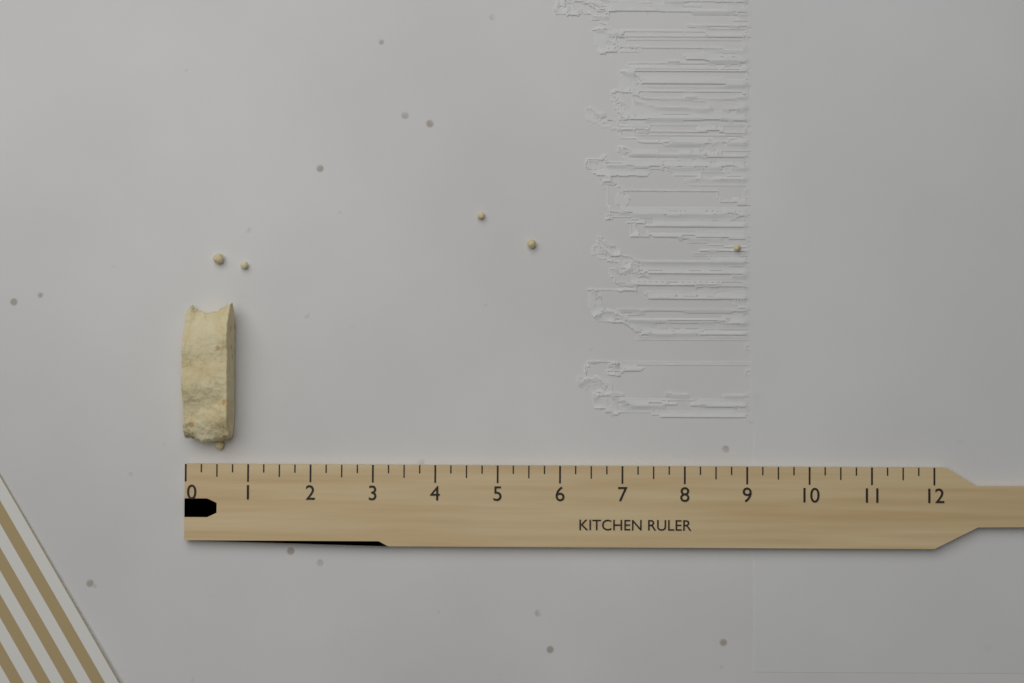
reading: 0.75 (no unit)
